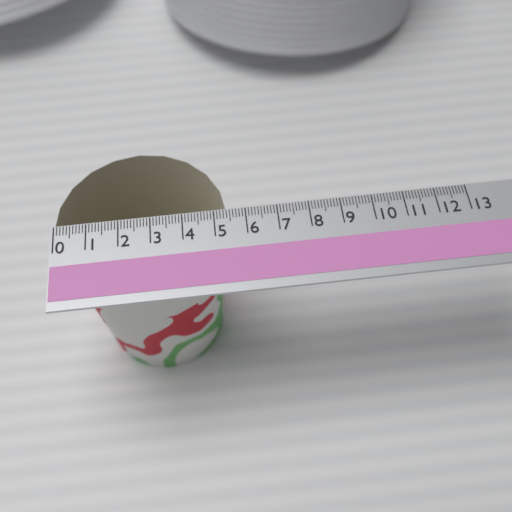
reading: 5.4 (no unit)
